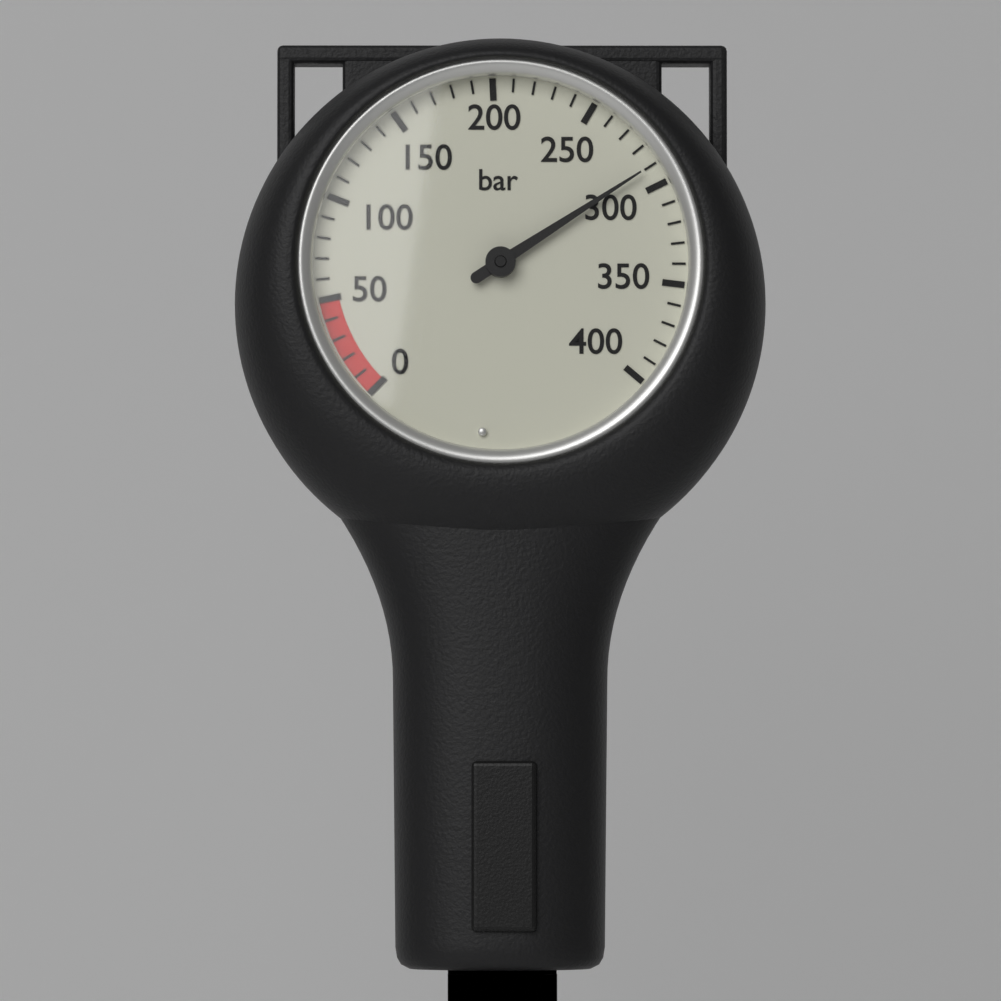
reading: 290 bar
